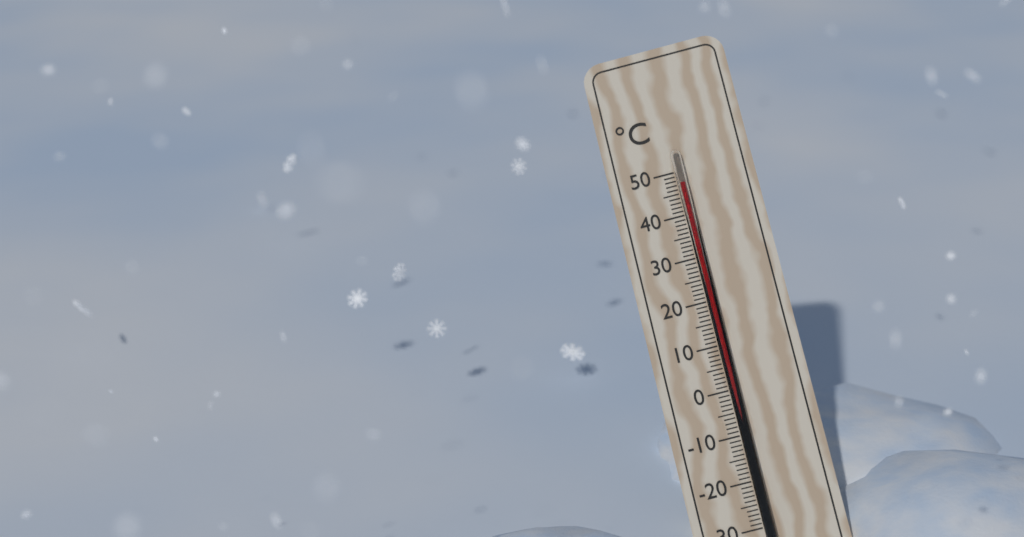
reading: 47 °C
